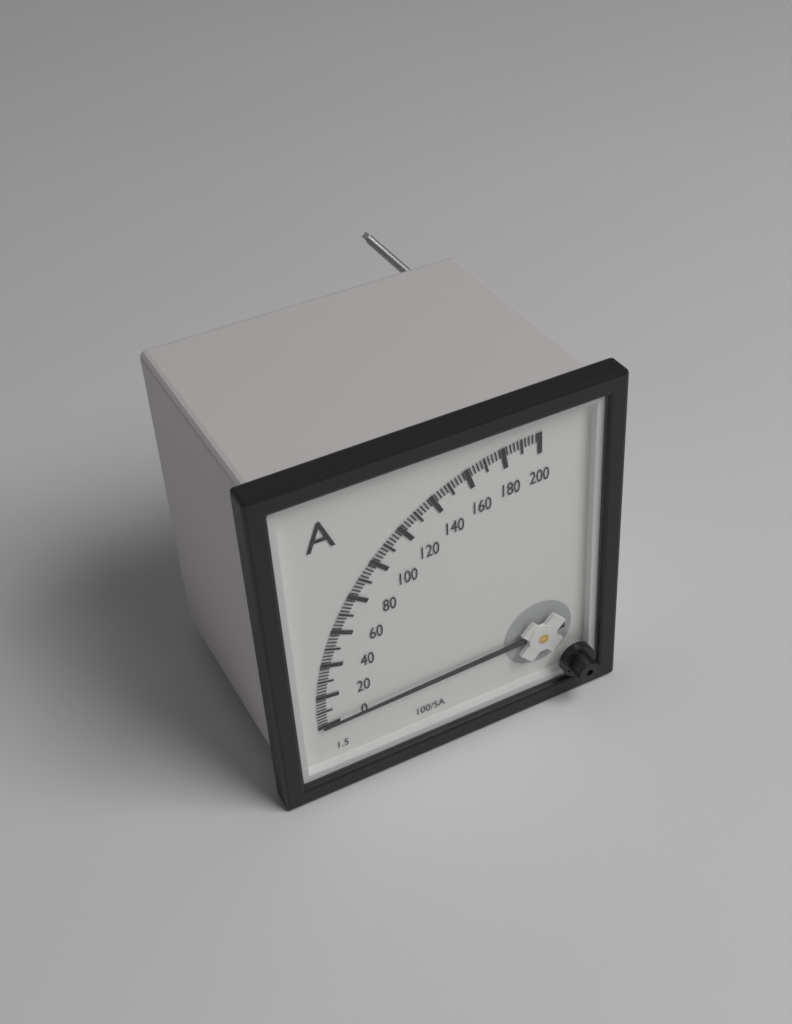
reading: 0 A
